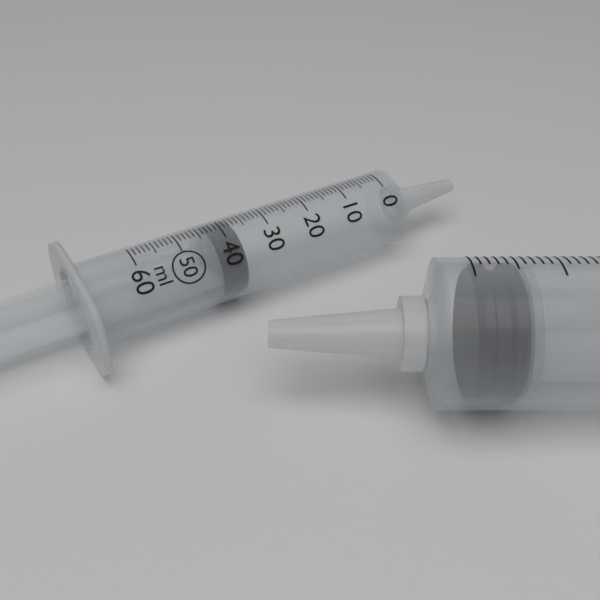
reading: 37 ml
